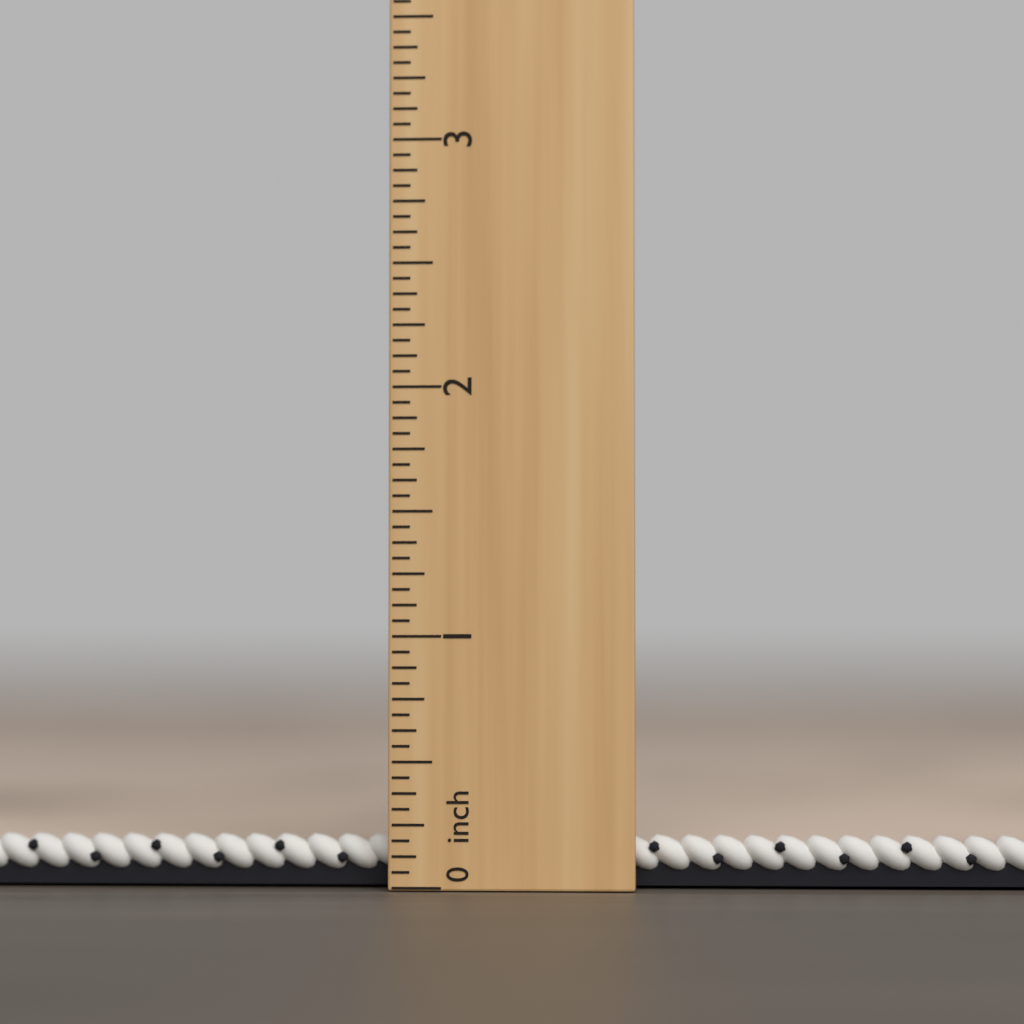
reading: 0.1875 inch
